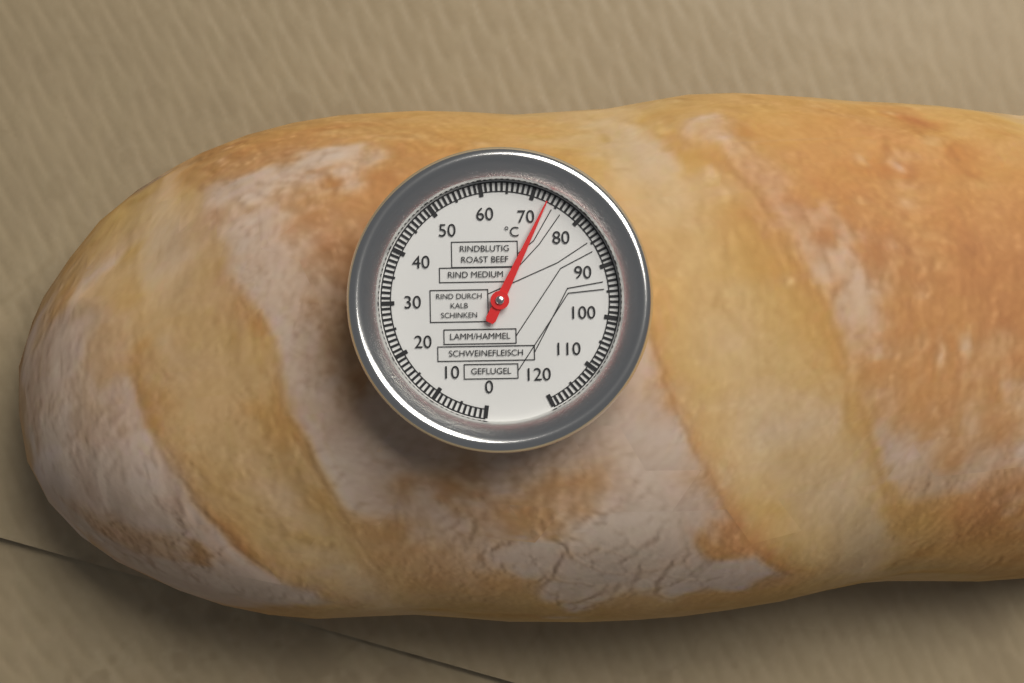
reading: 73 °C
